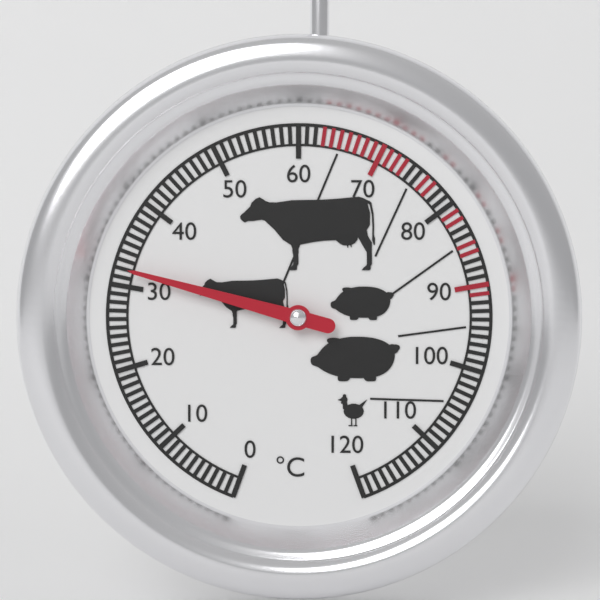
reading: 32 °C
